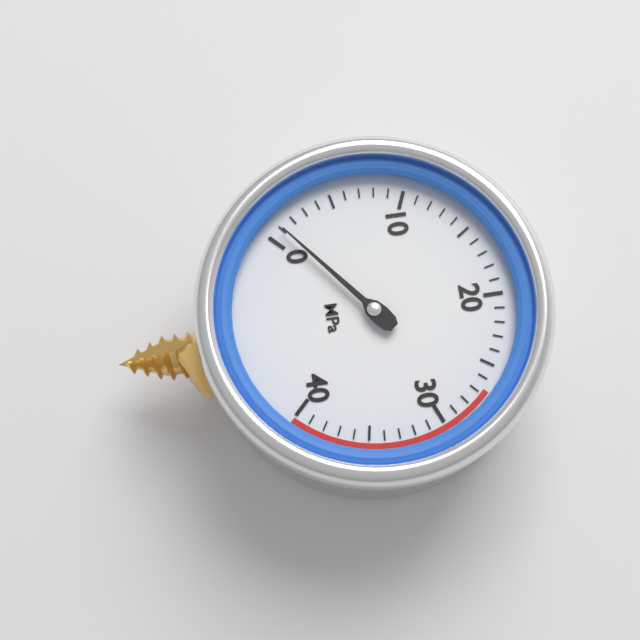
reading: 1 MPa
